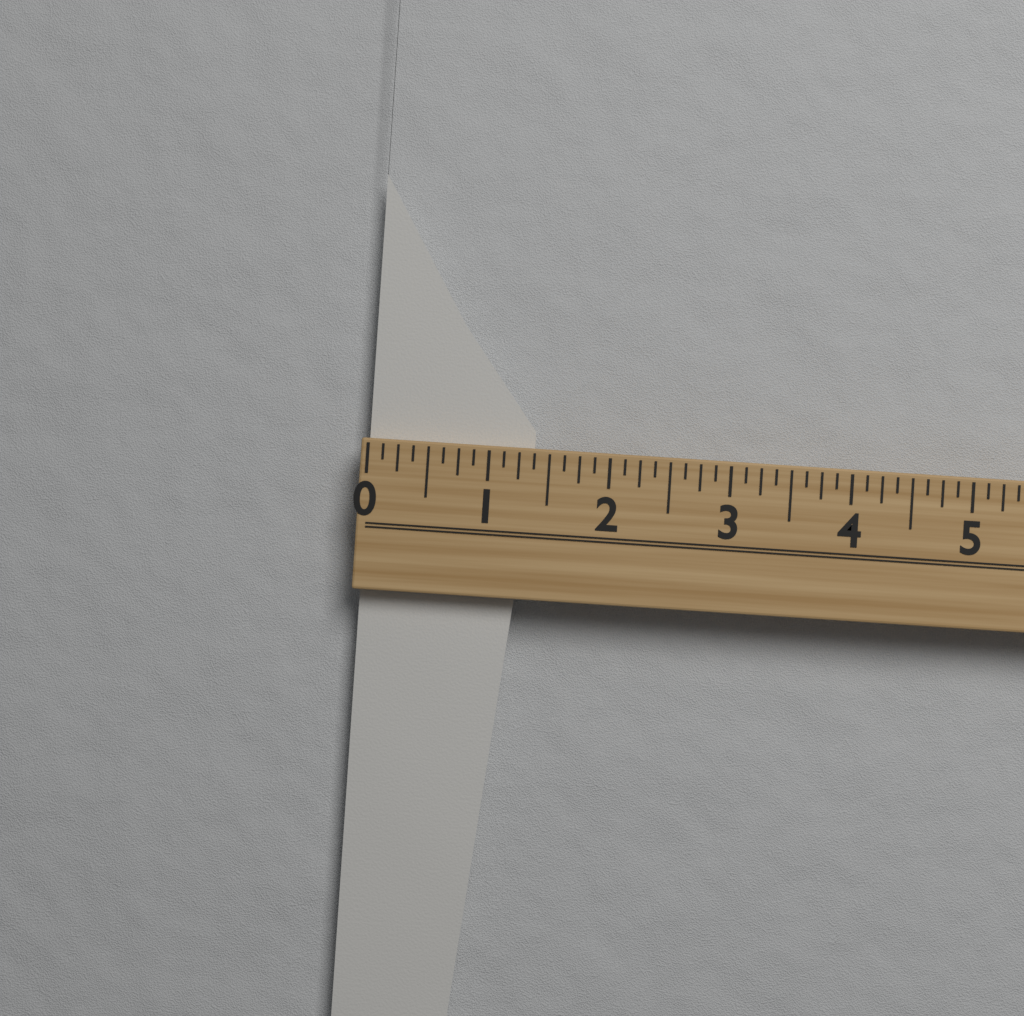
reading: 1.375 (no unit)
